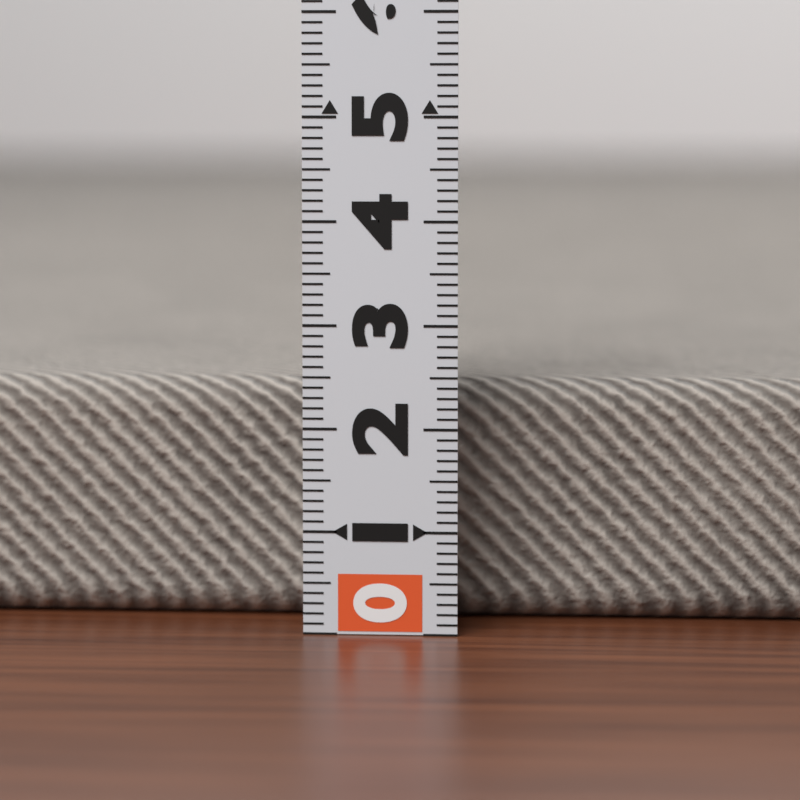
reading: 2.4 (no unit)
